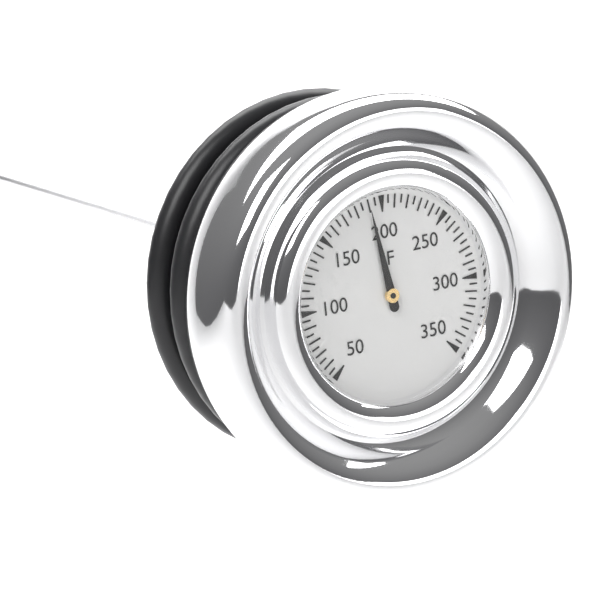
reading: 190 °F
